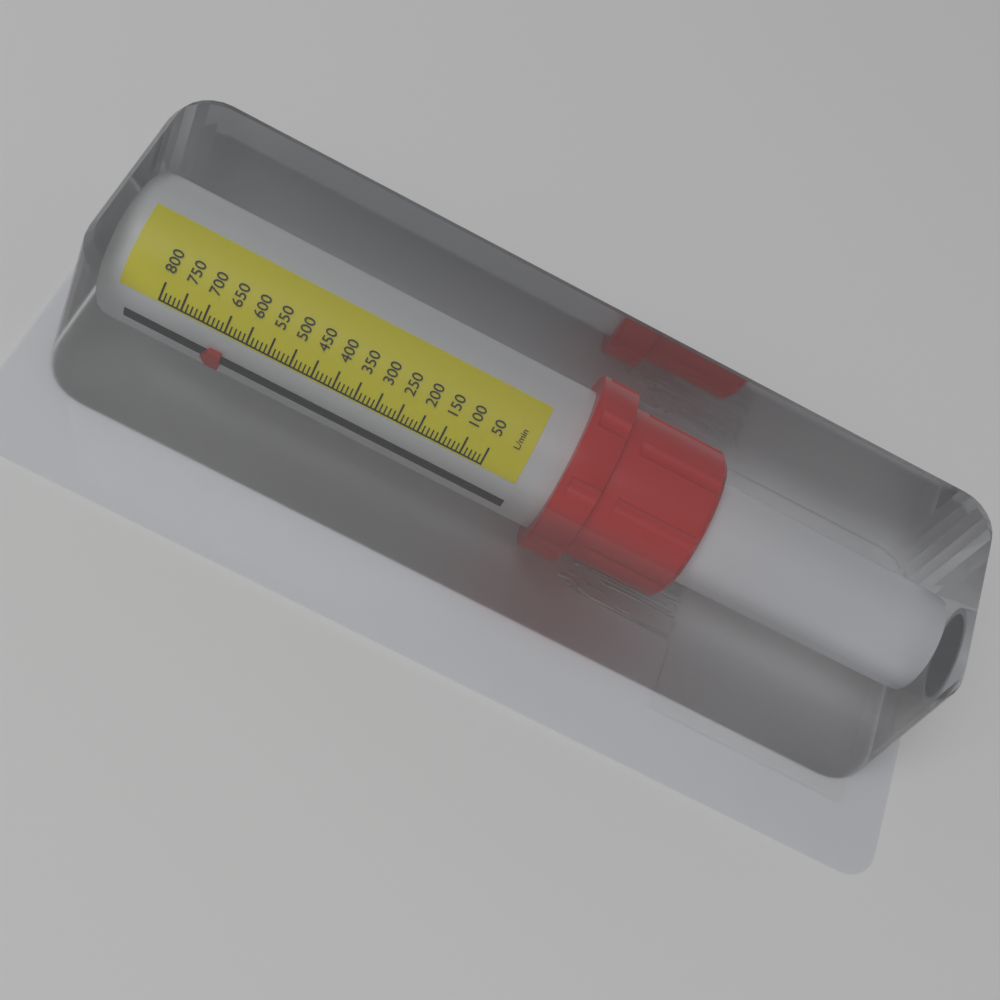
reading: 640 L/min
